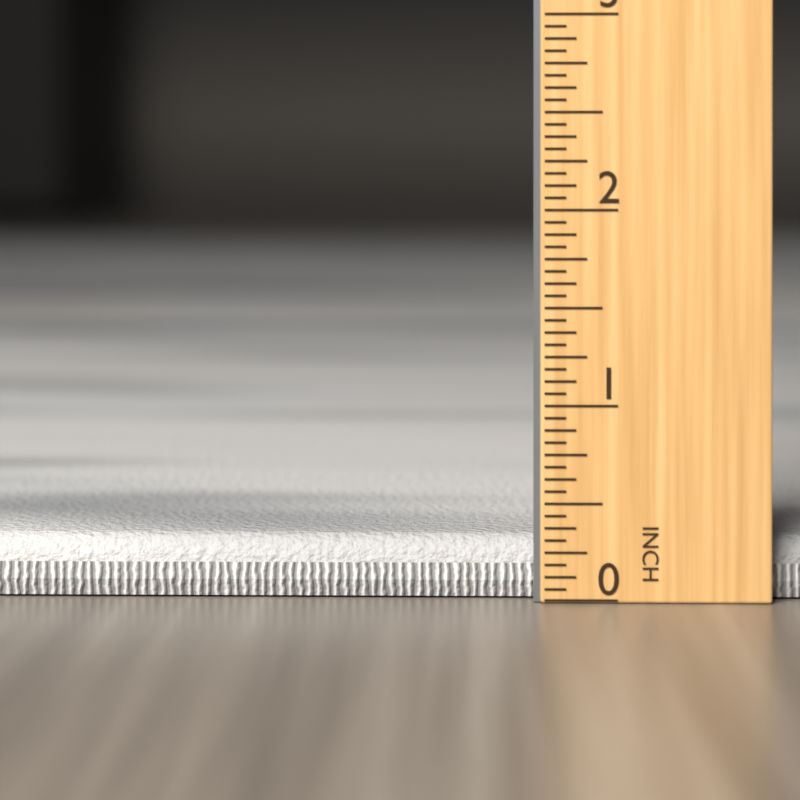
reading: 0.3125 in
